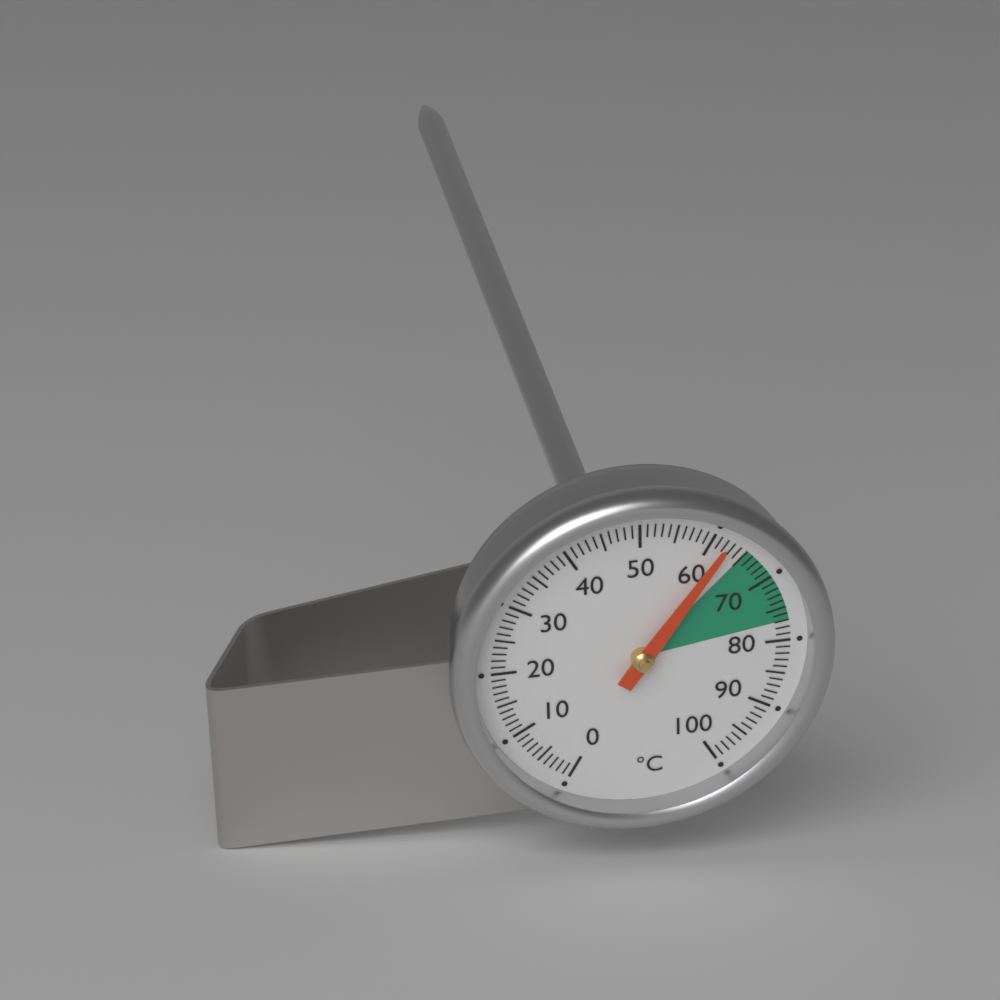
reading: 62 °C
